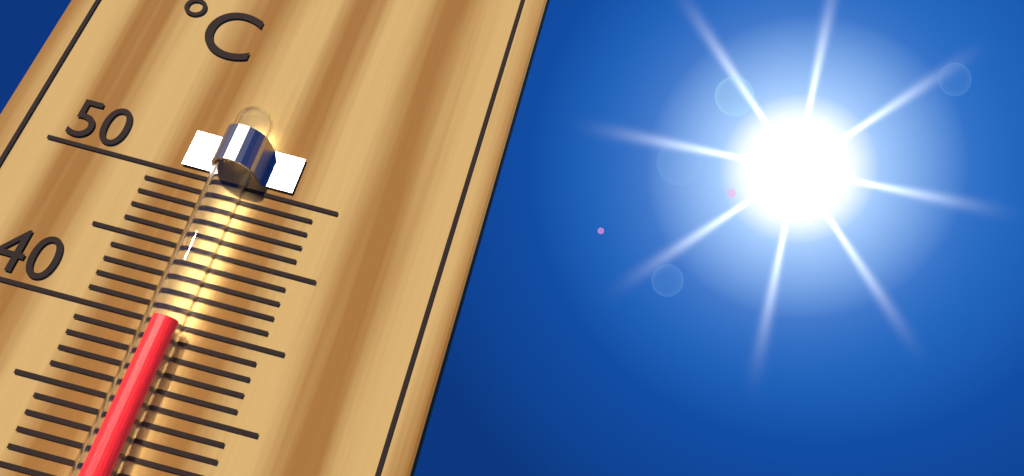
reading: 40 °C
